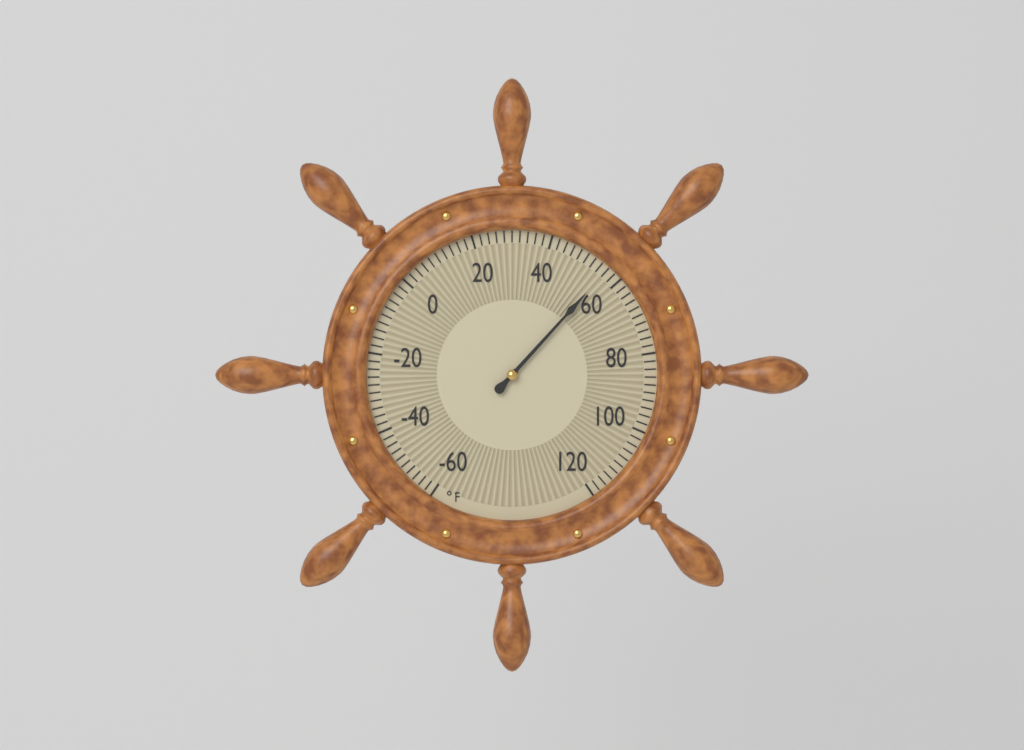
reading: 56 °F
